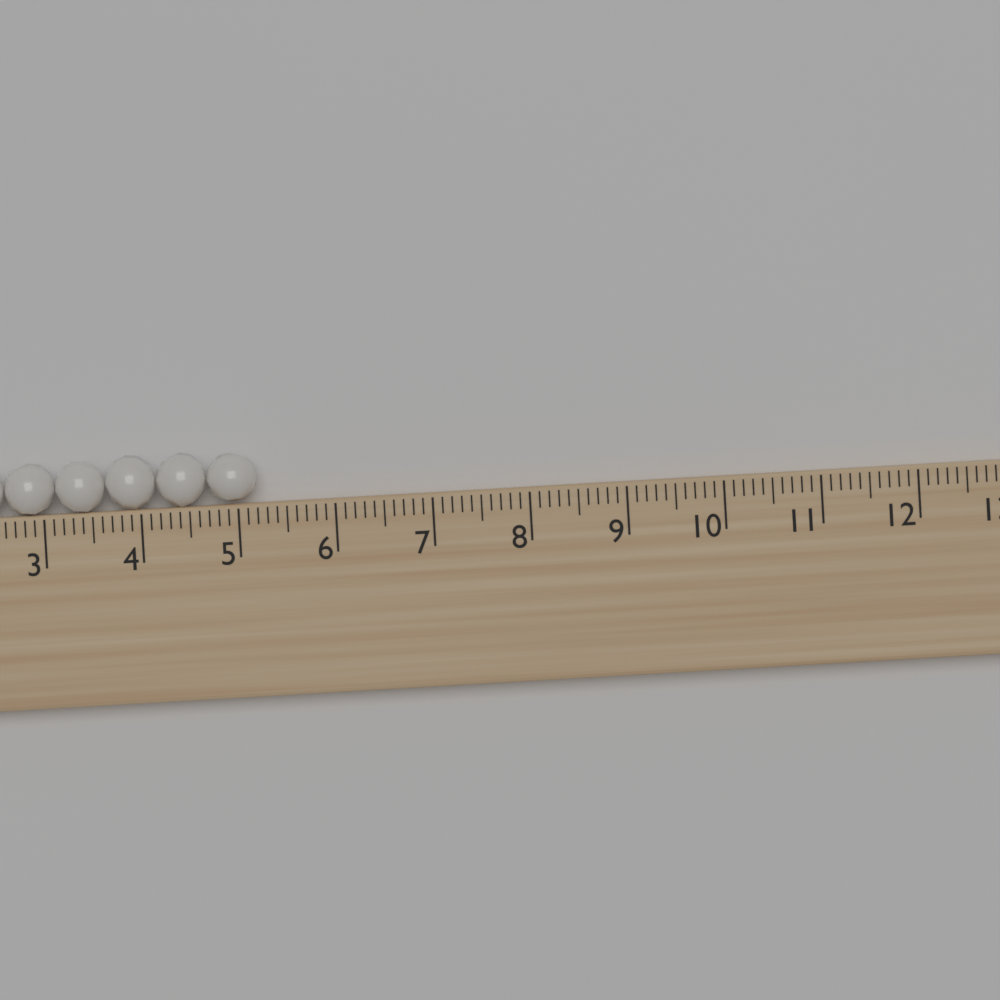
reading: 5.2 (no unit)
